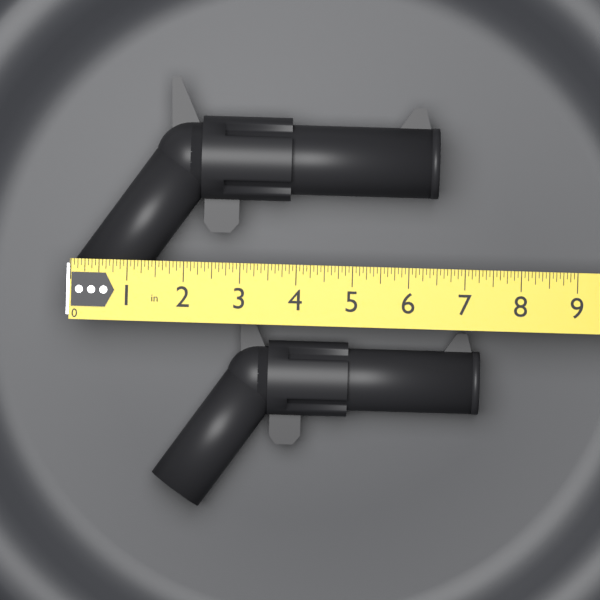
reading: 6.5000 in
